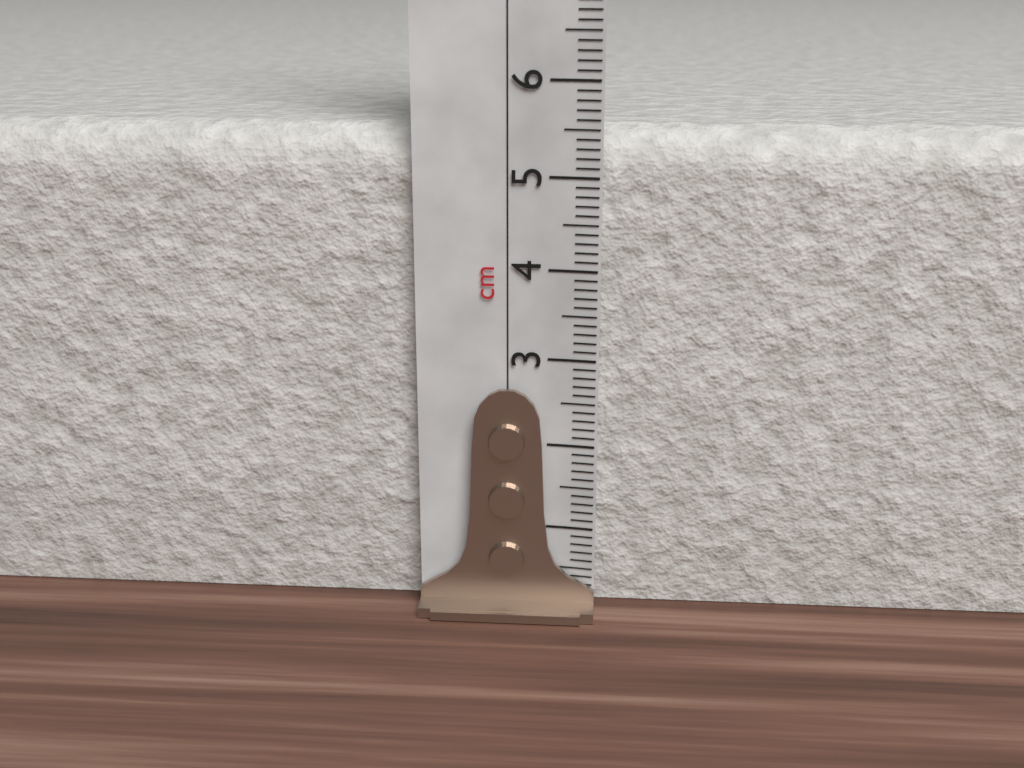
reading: 5.5 cm
